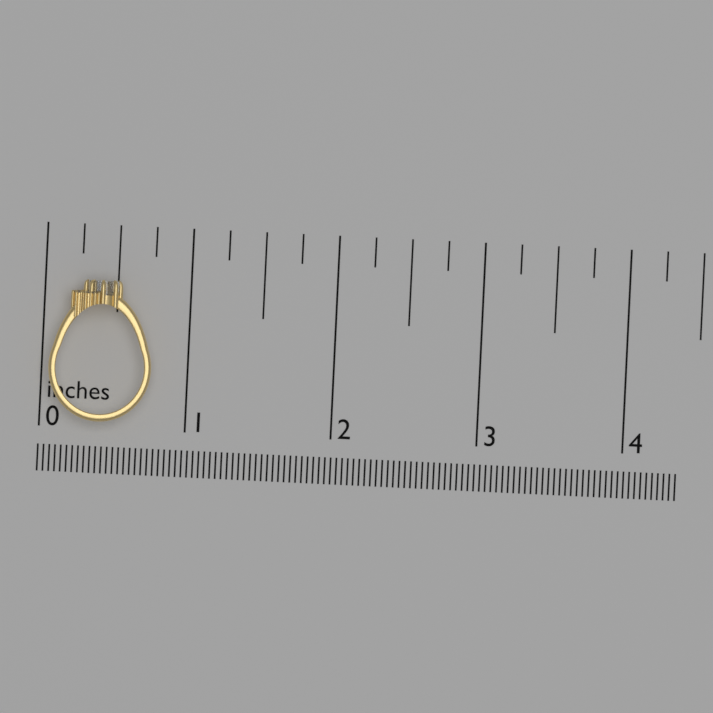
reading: 0.75 in
